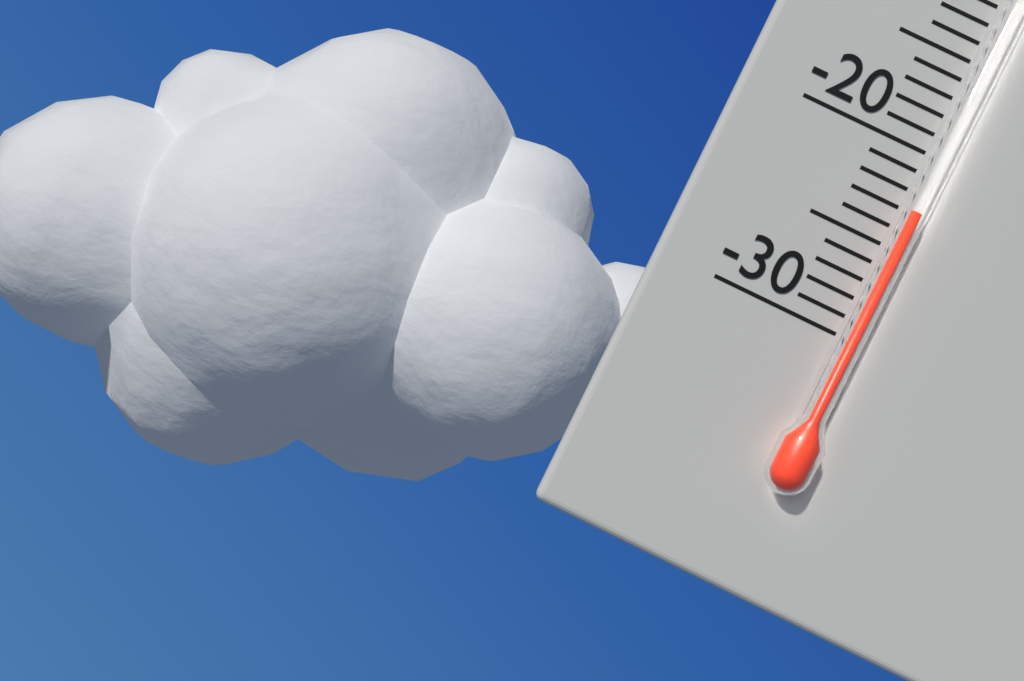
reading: -23 °C
